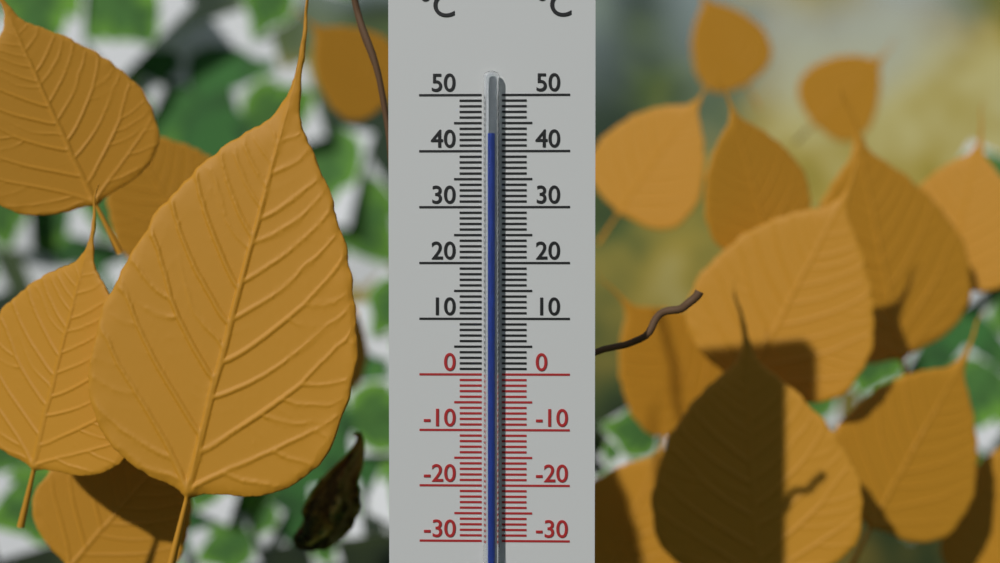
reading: 43 °C
